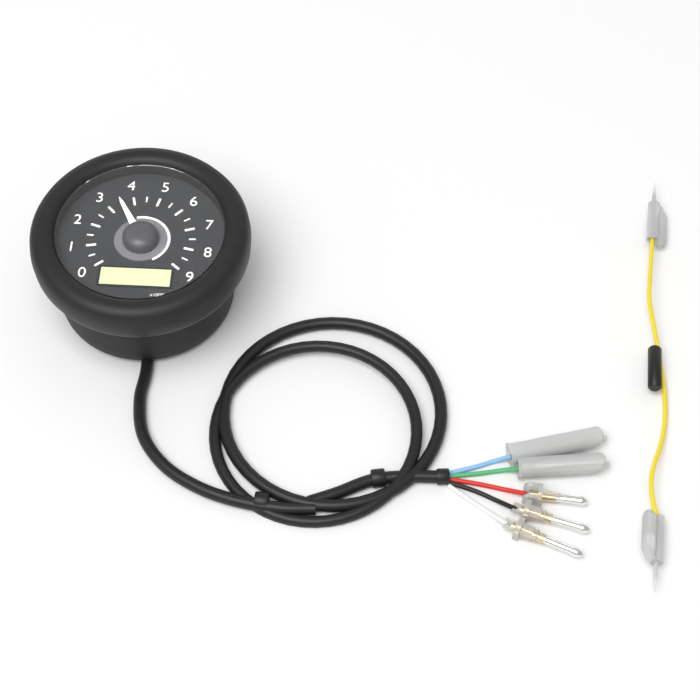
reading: 3.5 x1000r/min
